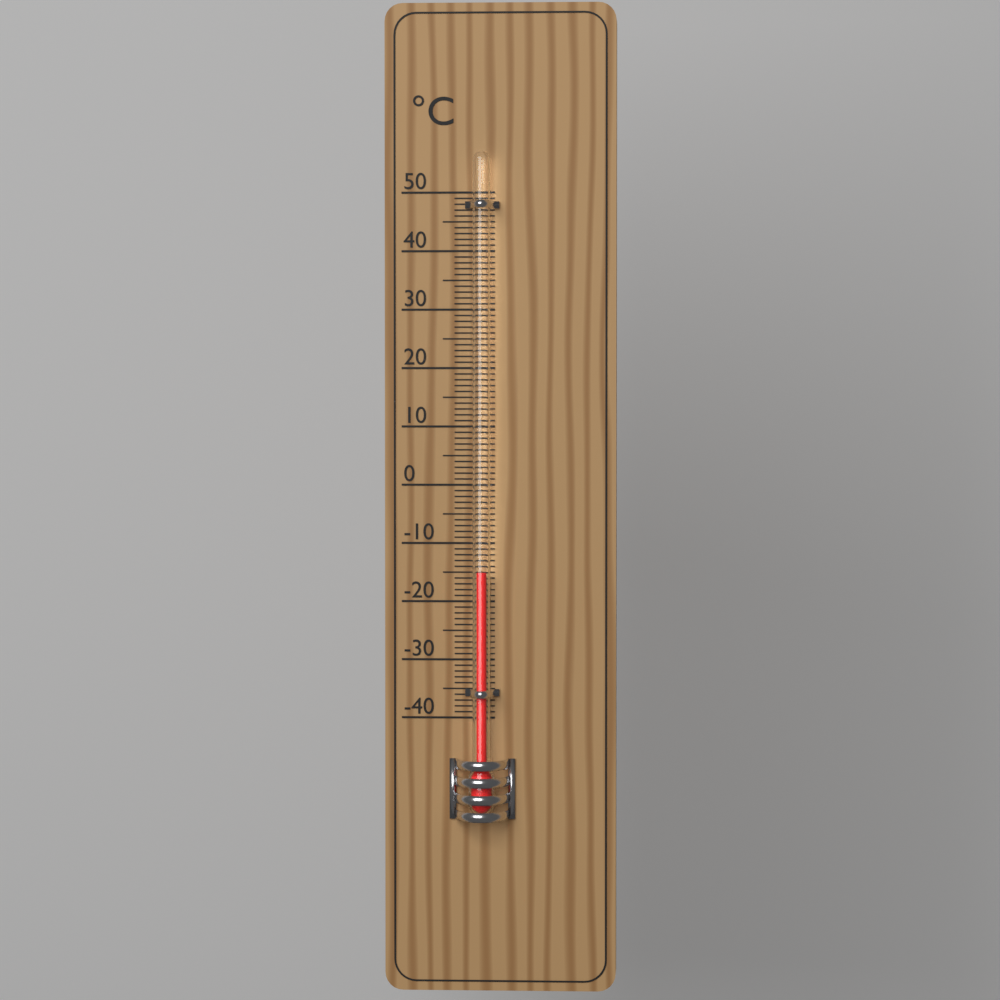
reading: -15 °C
